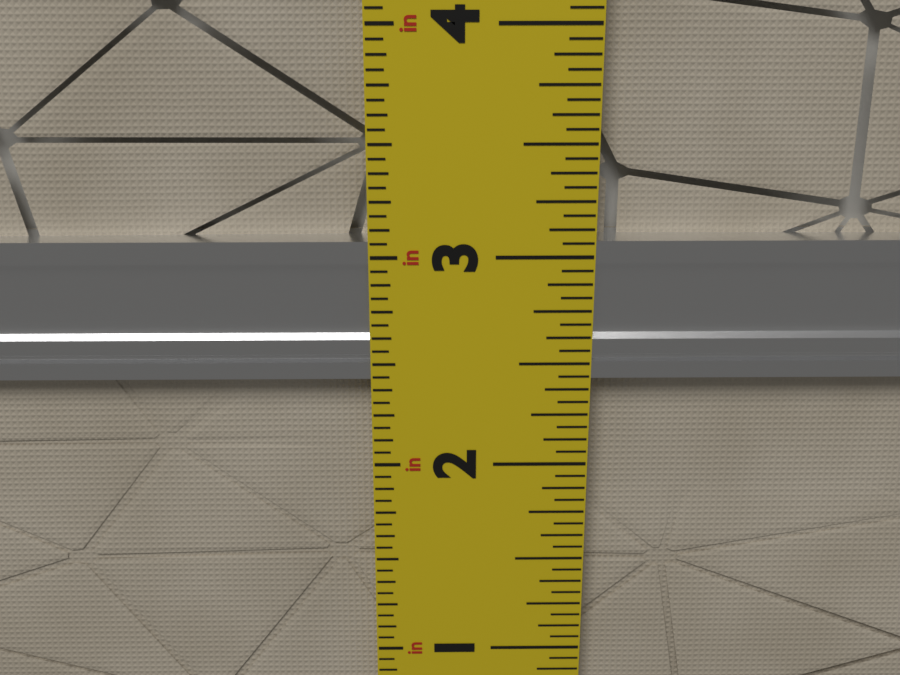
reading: 3.0625 in
